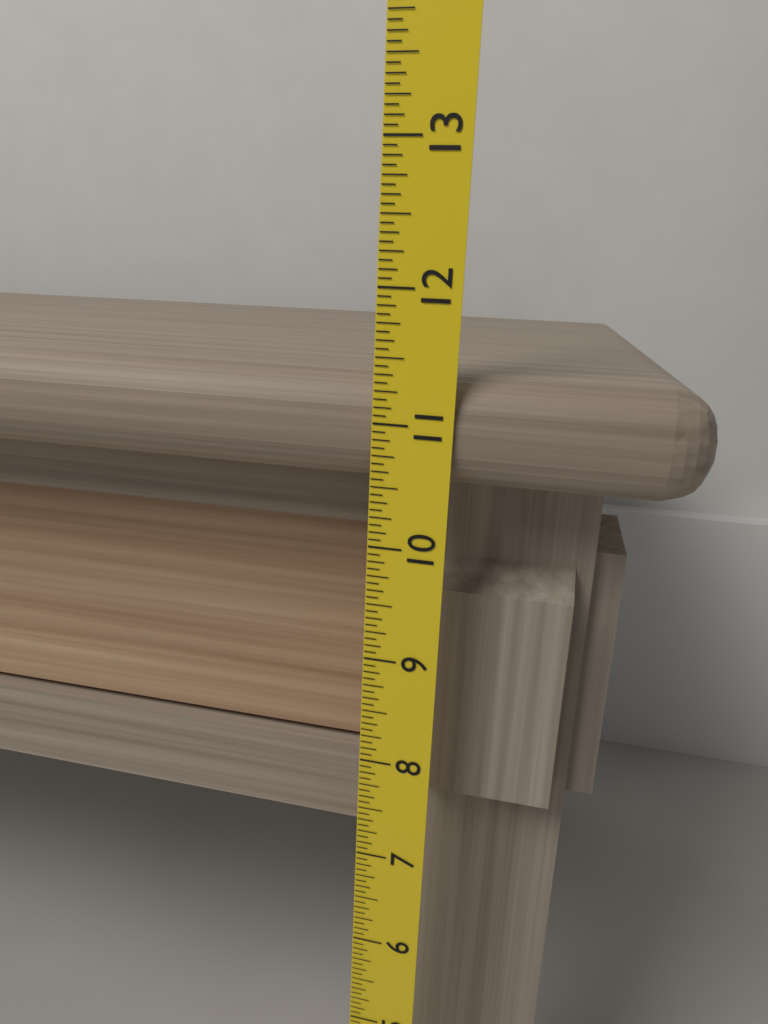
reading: 11.3750 (no unit)
